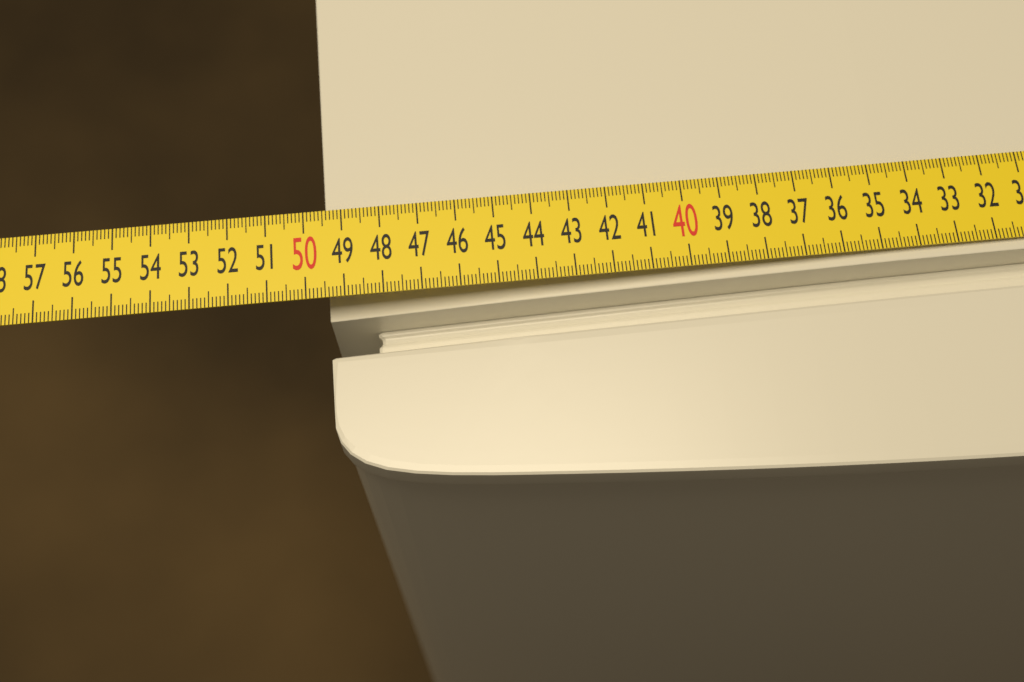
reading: 49.5 cm
